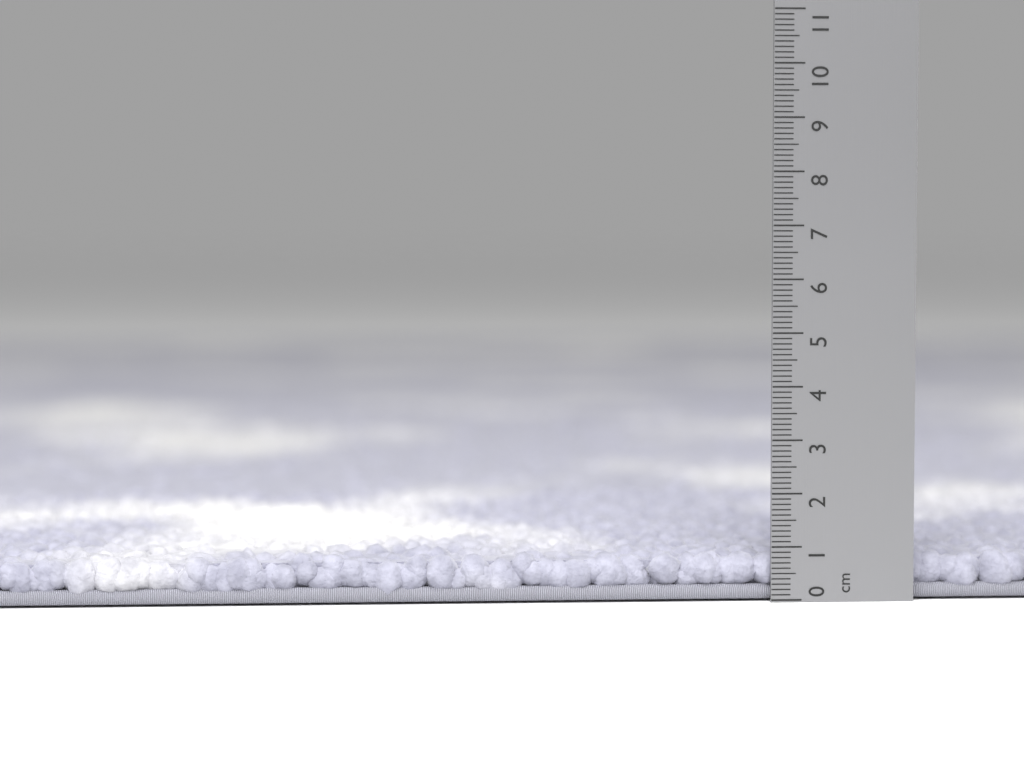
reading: 0.9 cm
